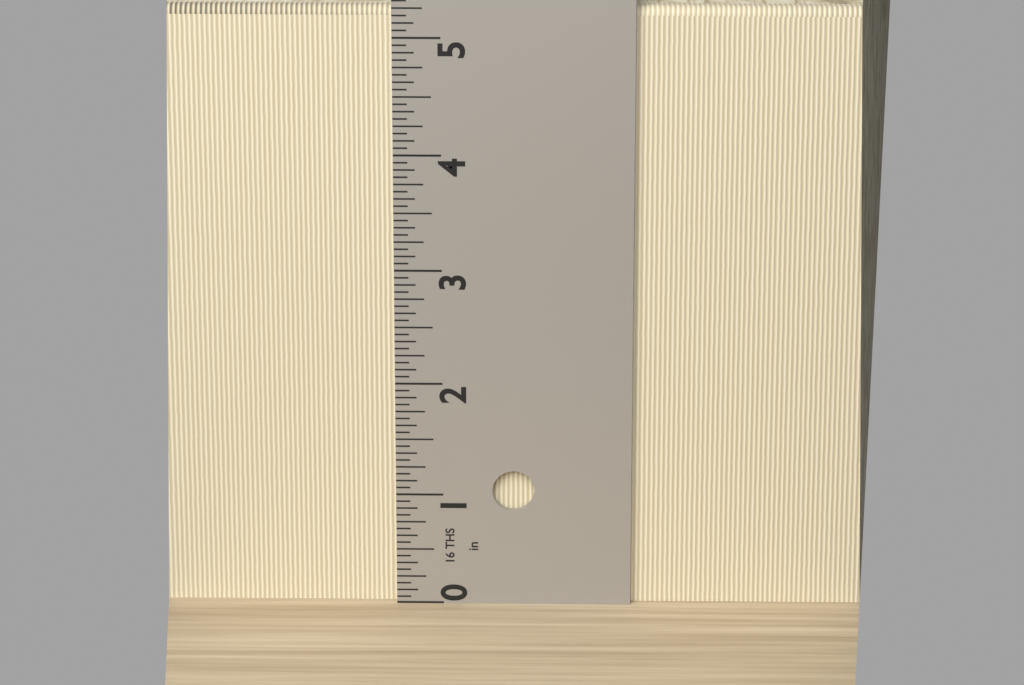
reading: 5.2500 in
